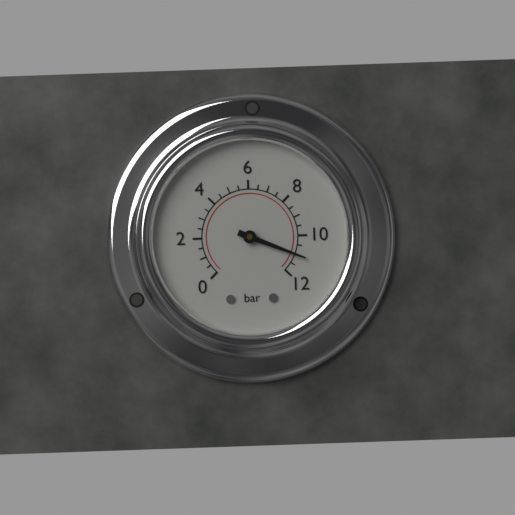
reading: 11.0 bar
